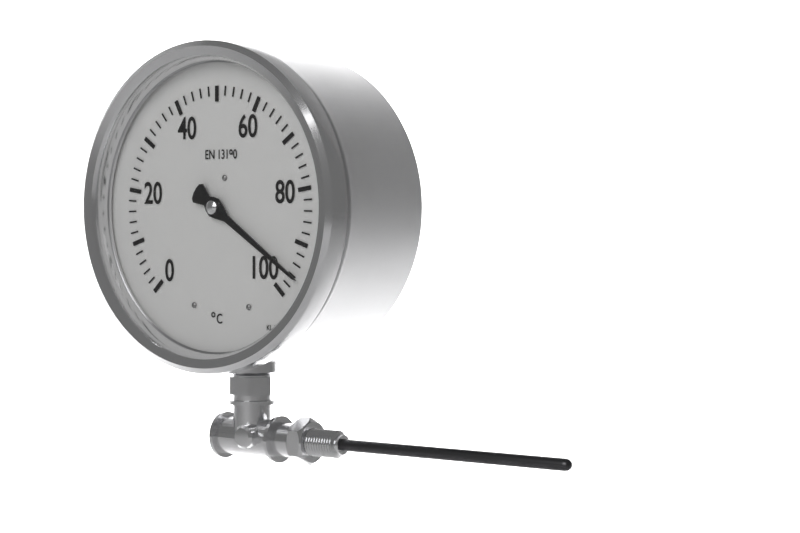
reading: 96 °C
